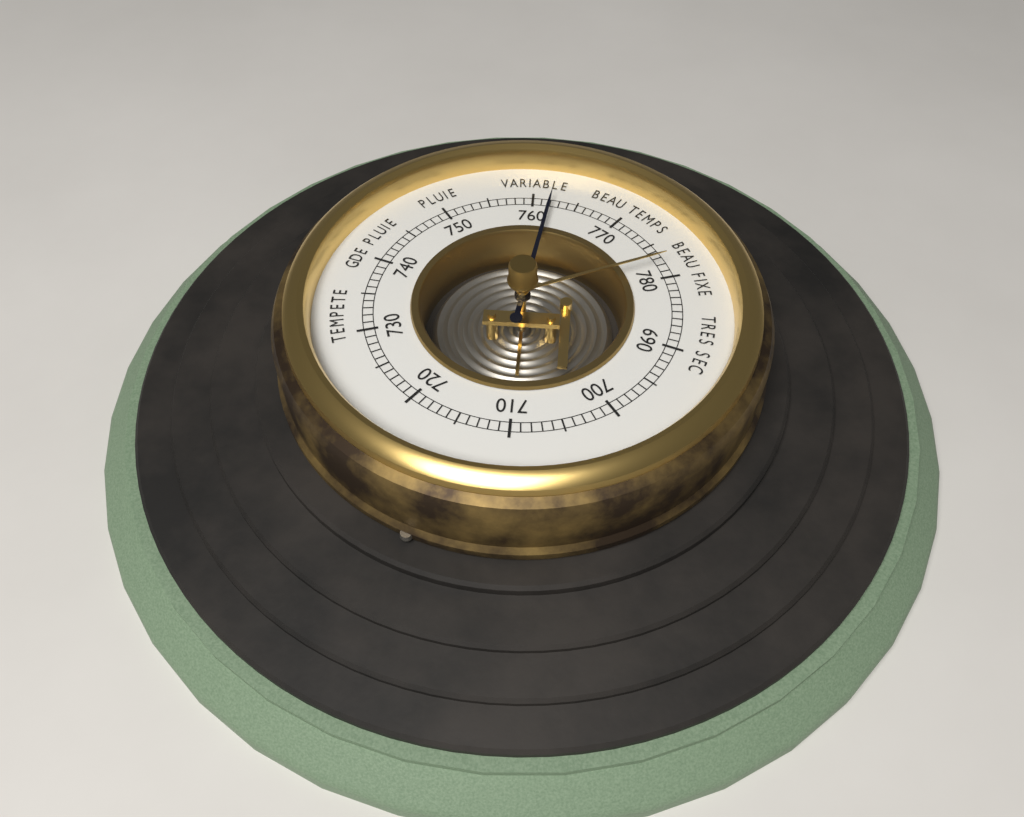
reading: 762 (no unit)
